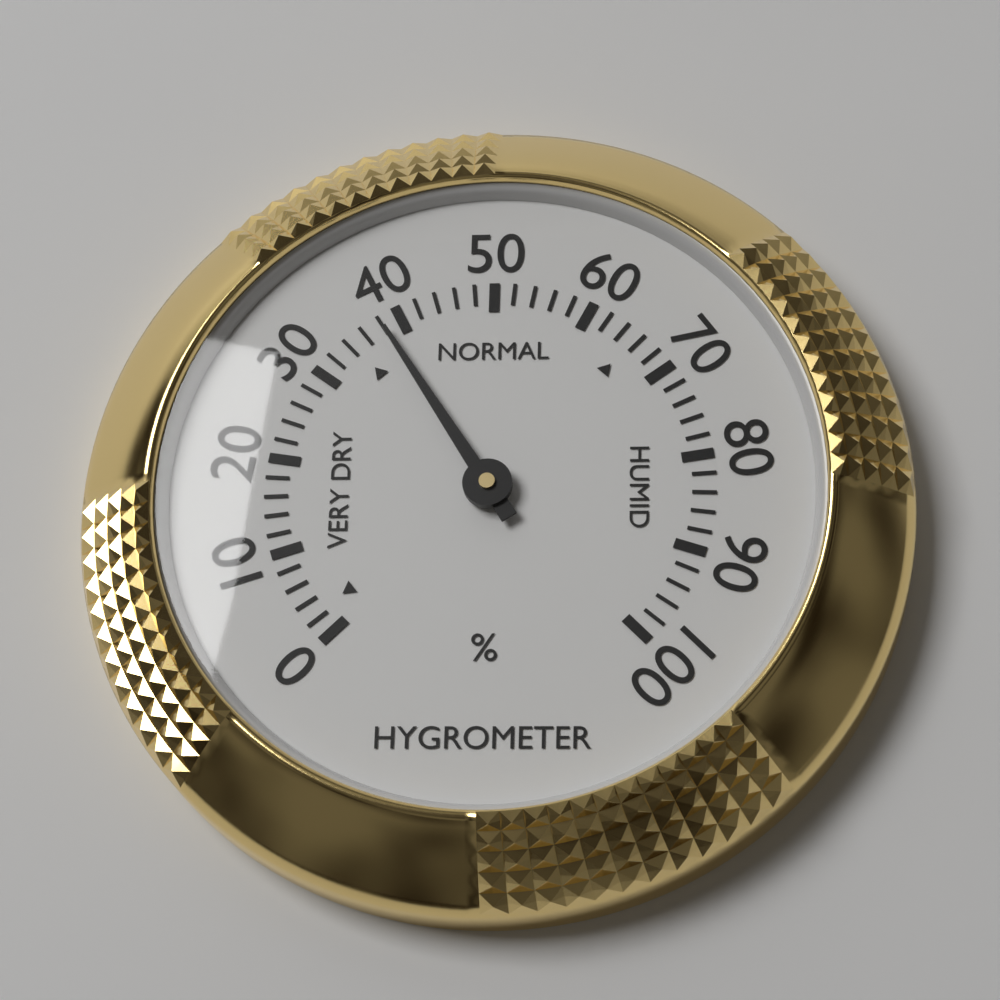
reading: 38 %
